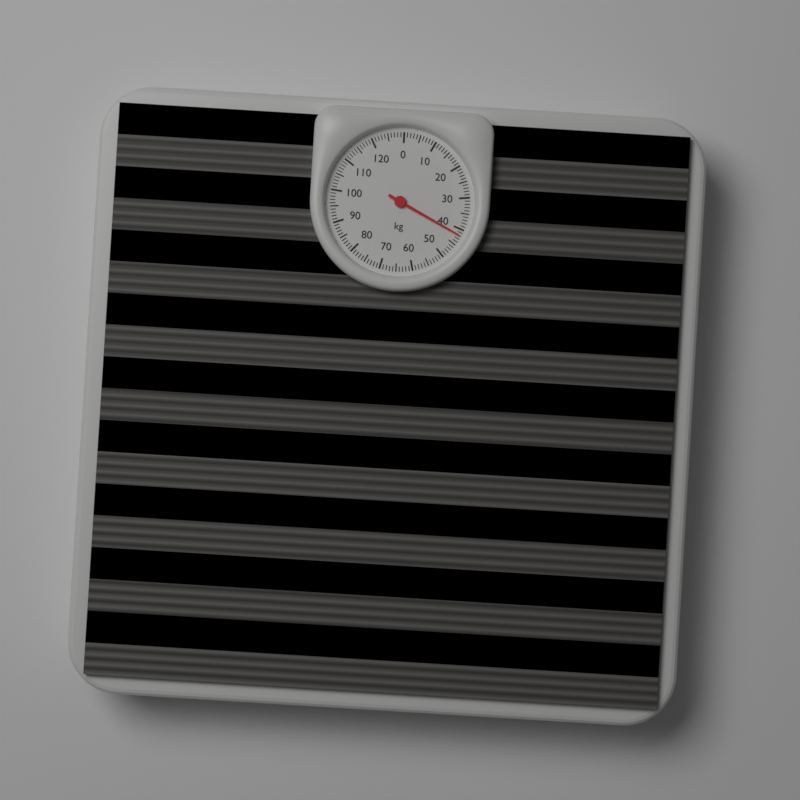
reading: 42 kg
